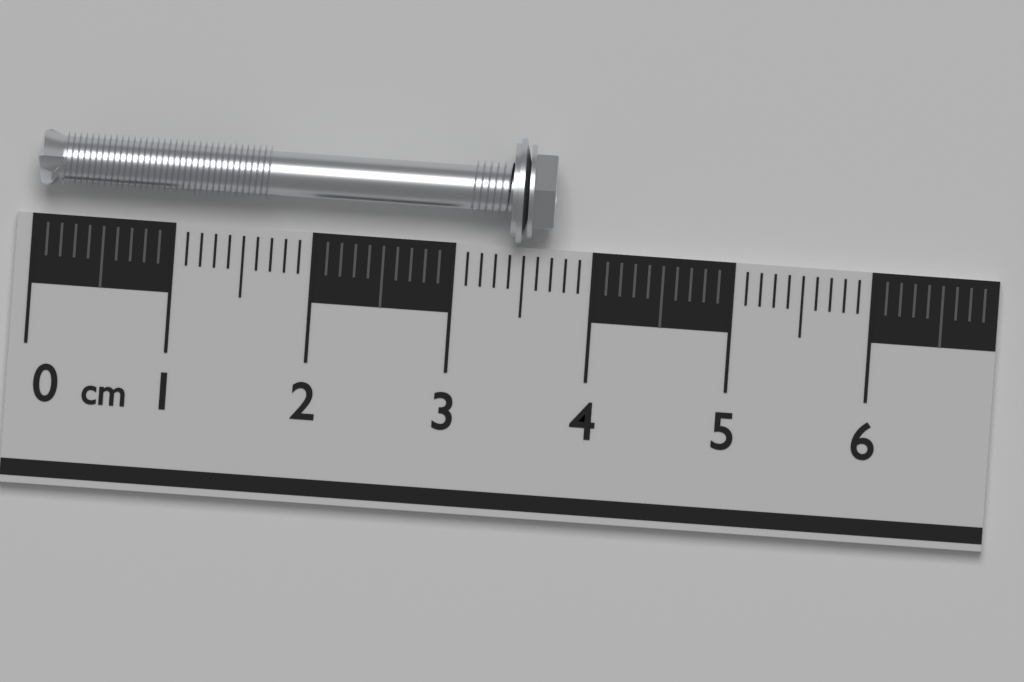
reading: 3.7 cm
